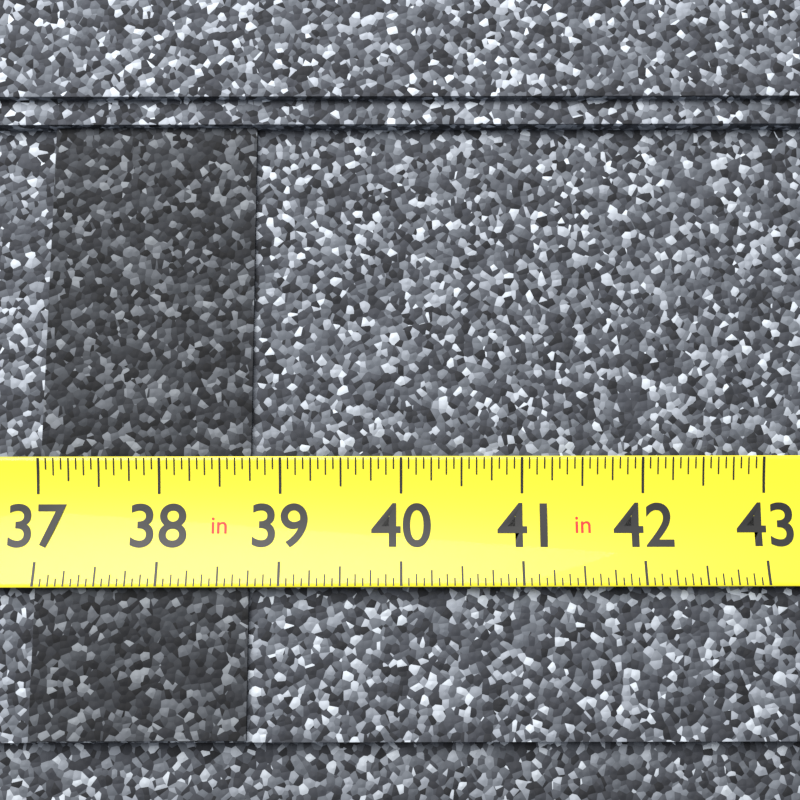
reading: 38.7500 in
